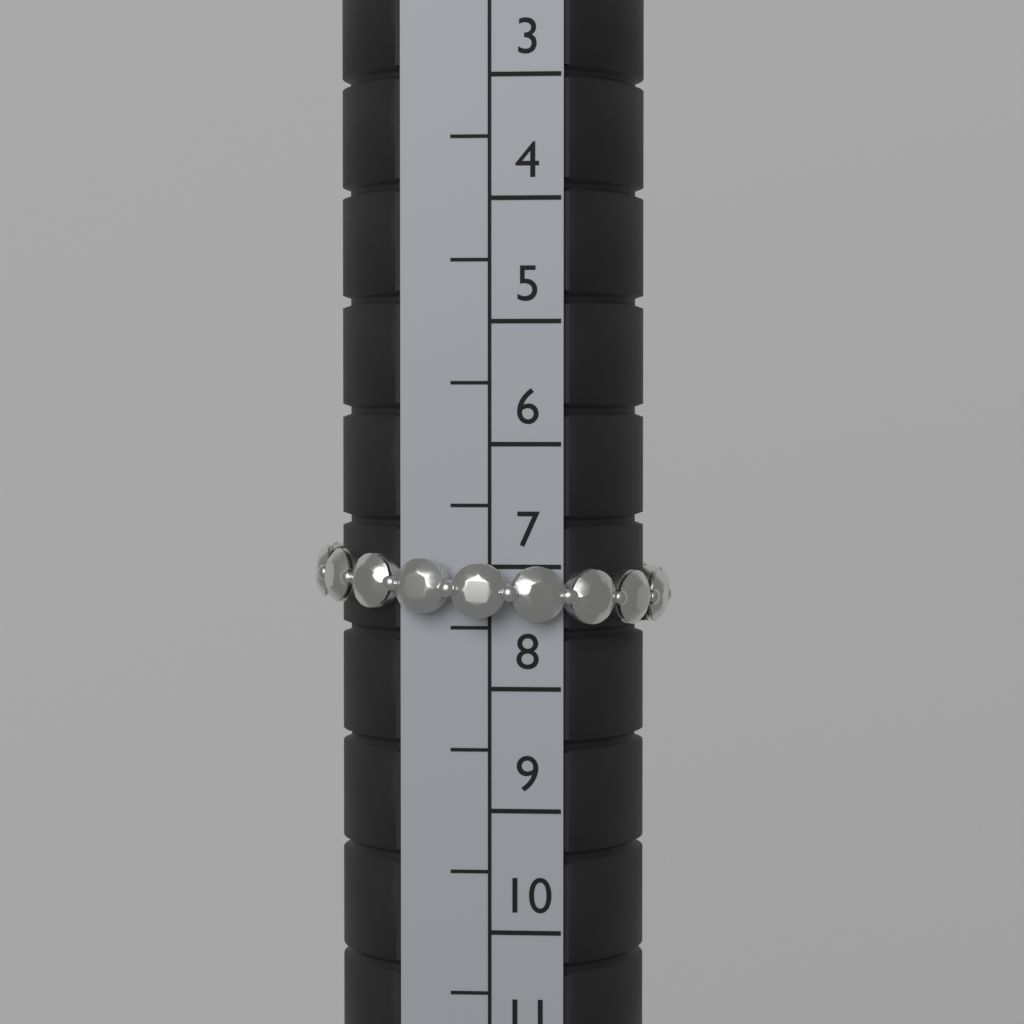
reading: 7.5 (no unit)
